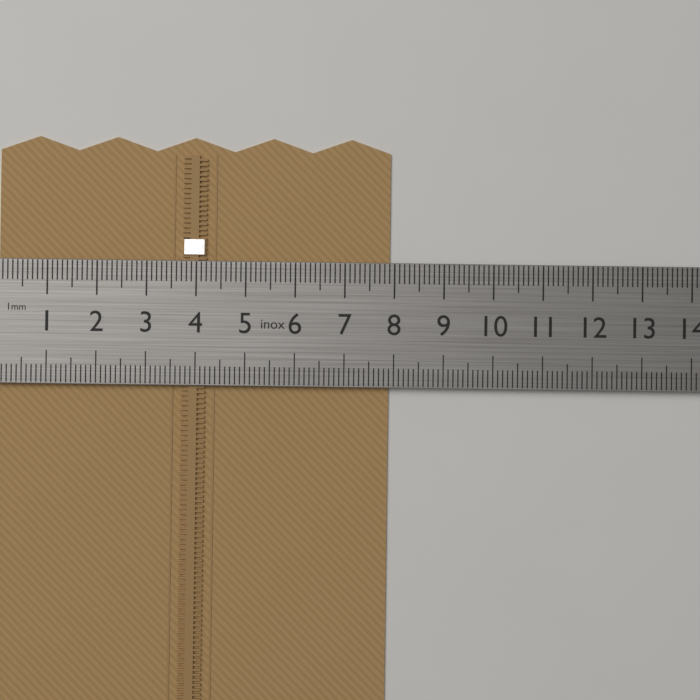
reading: 7.9 cm
